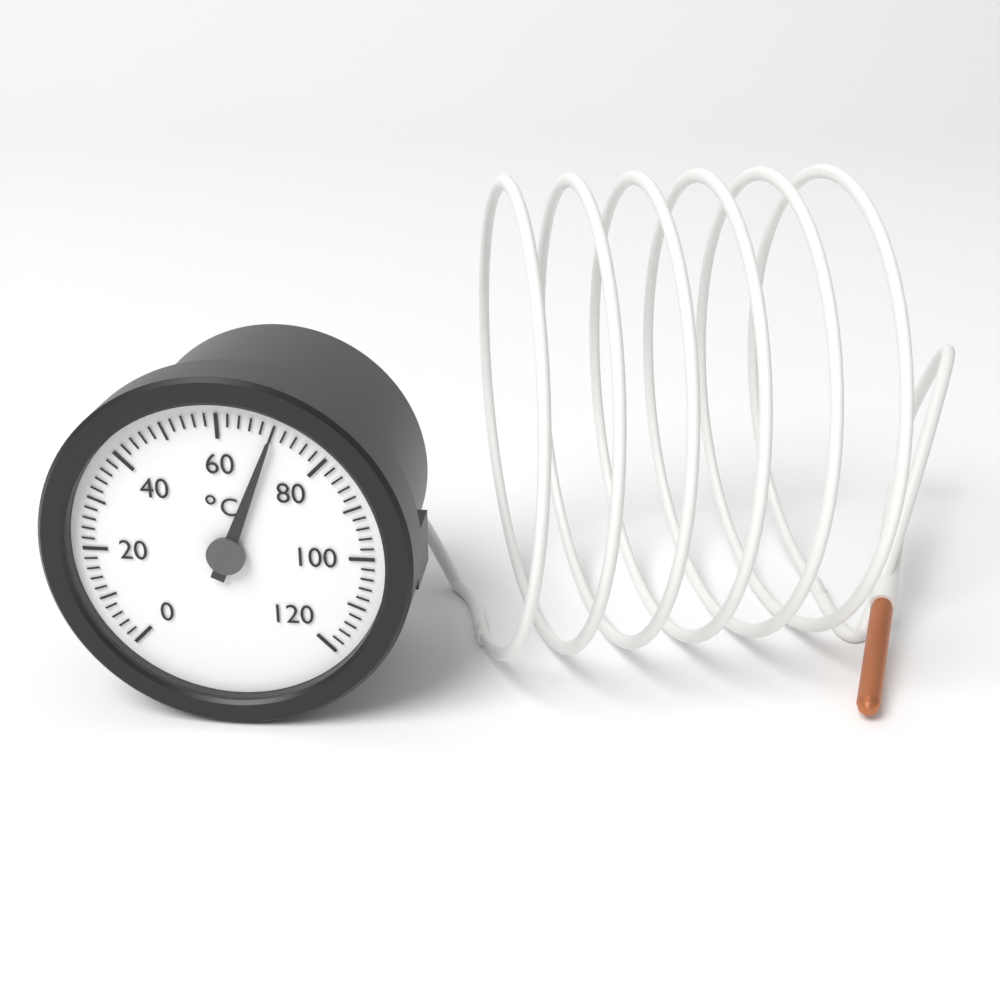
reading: 70 °C
